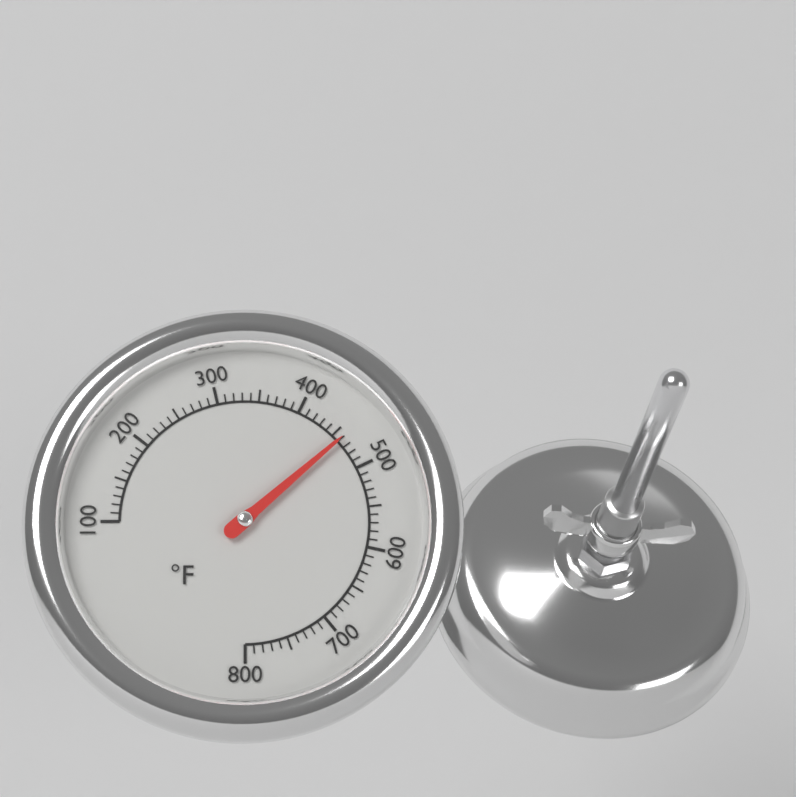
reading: 460 °F
